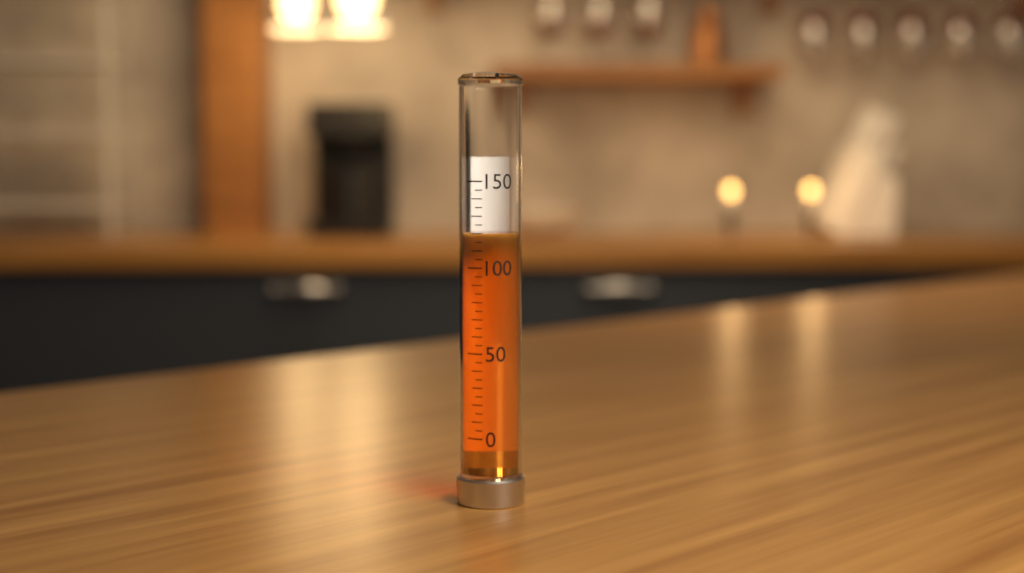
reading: 120 (no unit)
